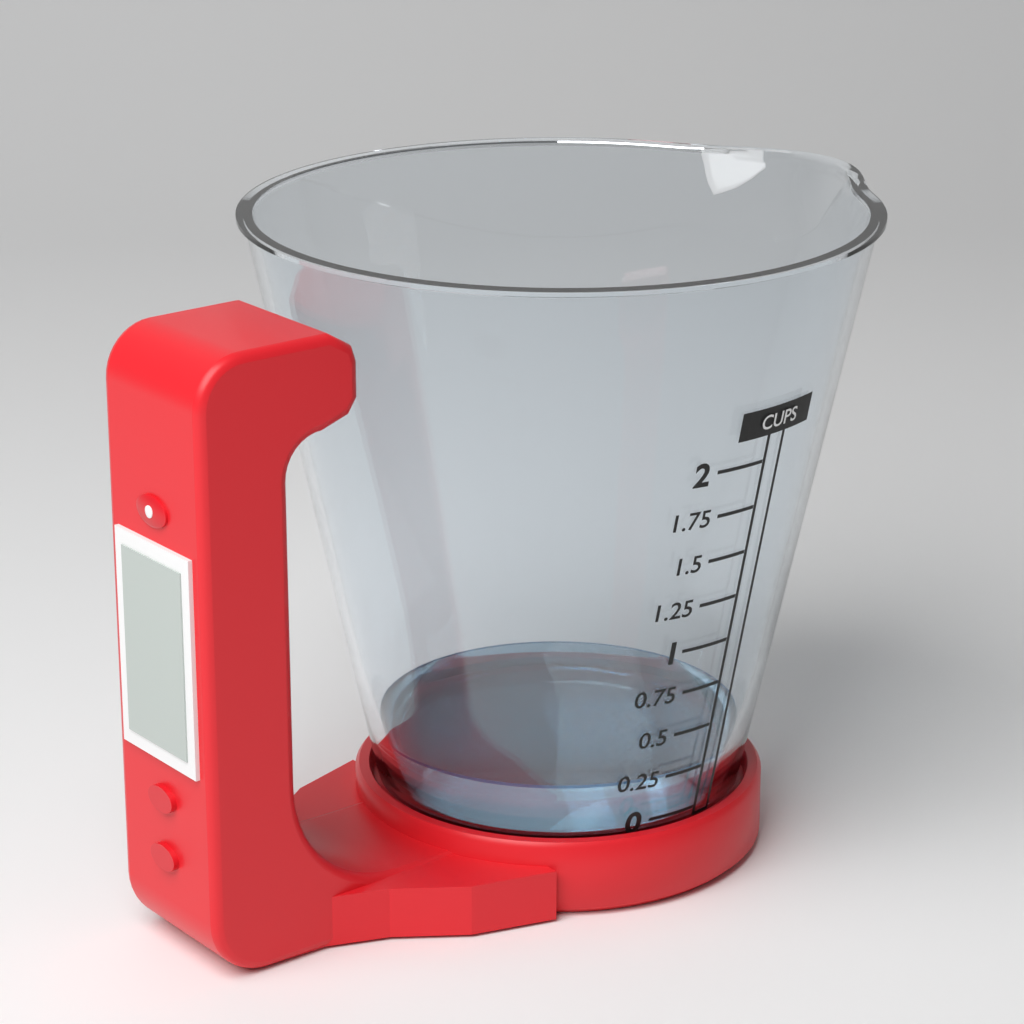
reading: 0.25 cups
